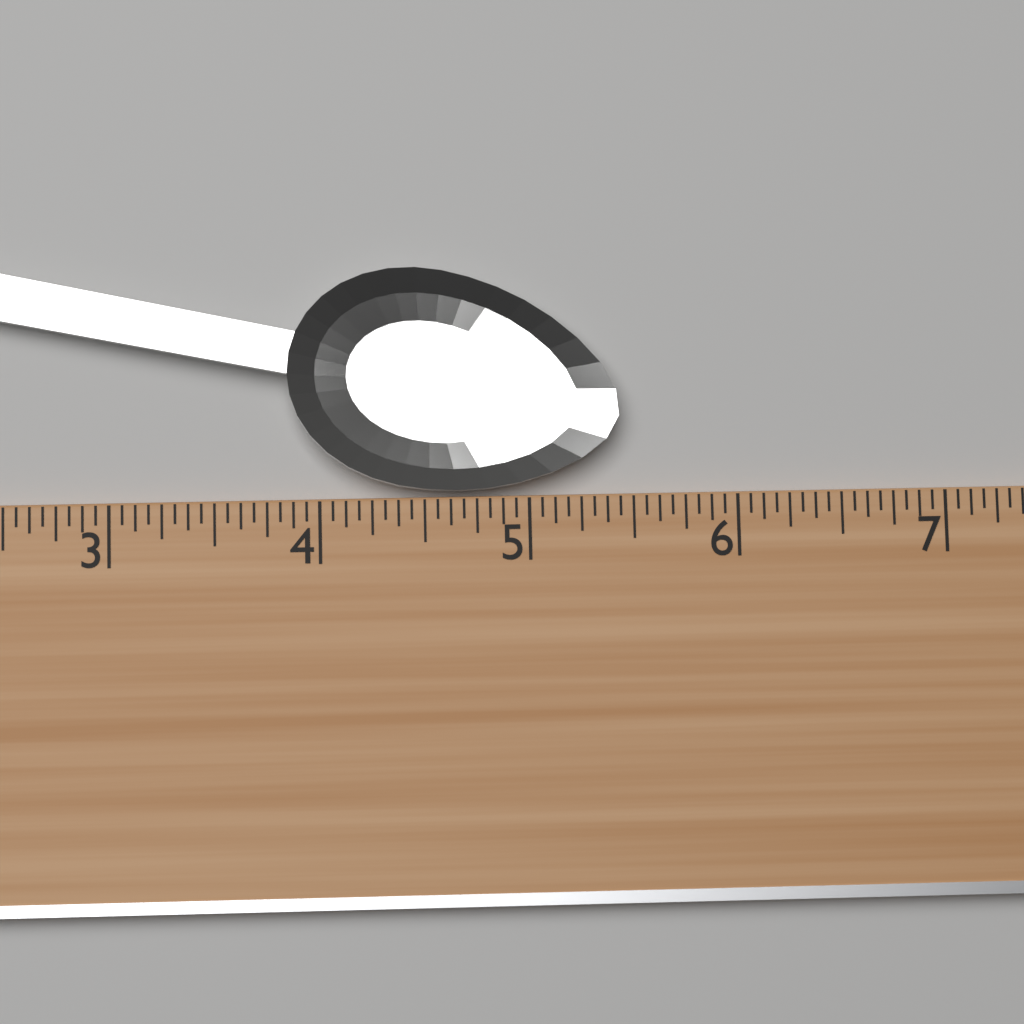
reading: 5.4375 (no unit)
